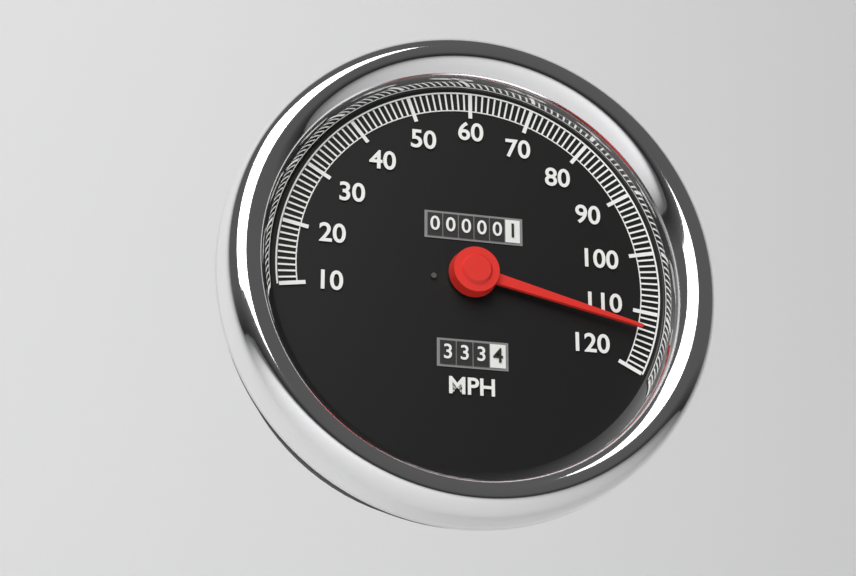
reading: 113 MPH
